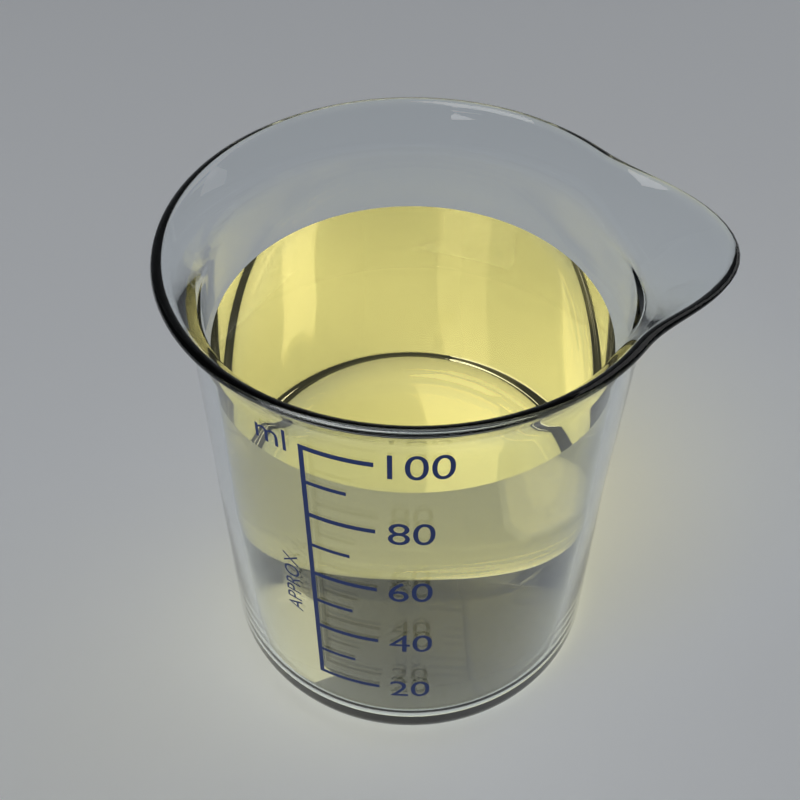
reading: 90 ml
